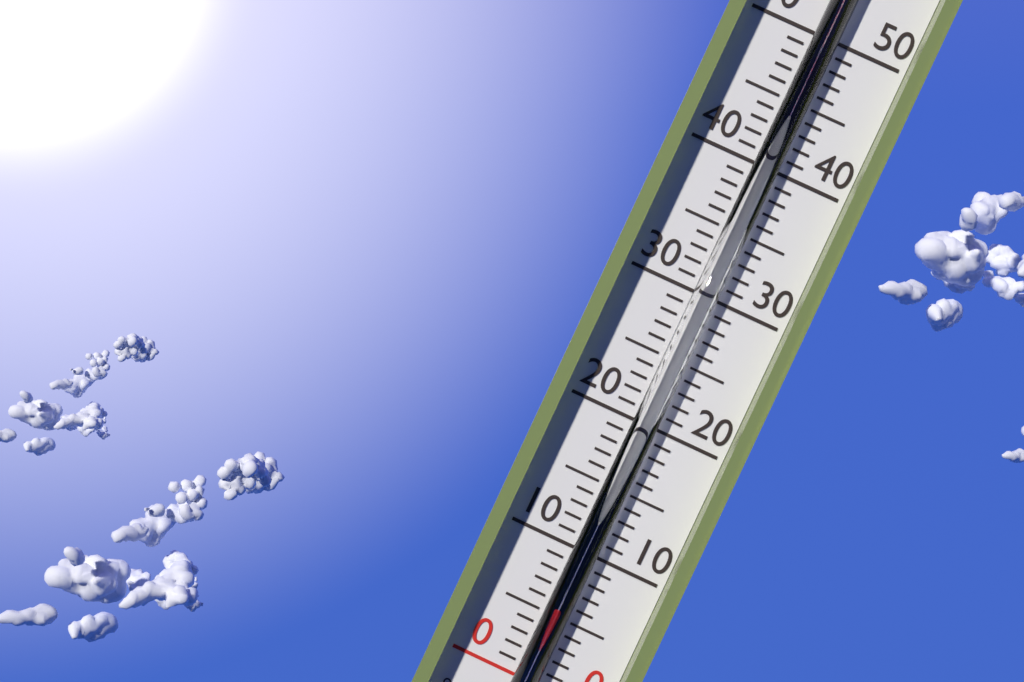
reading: 6 °C
